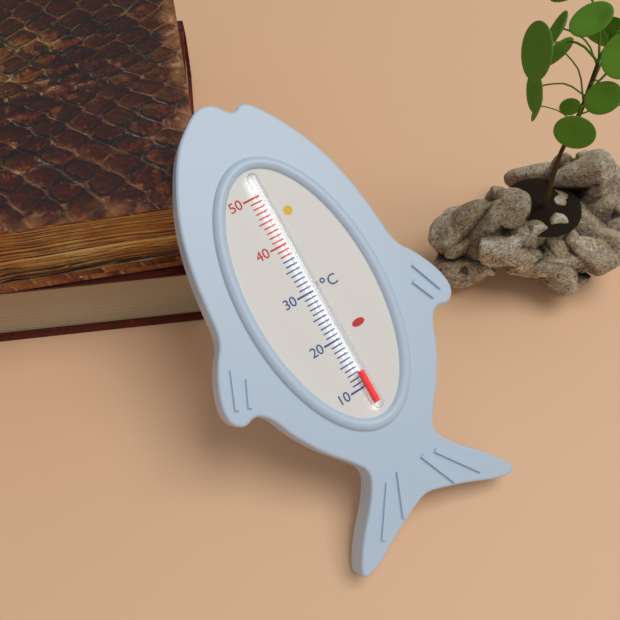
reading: 13 °C
